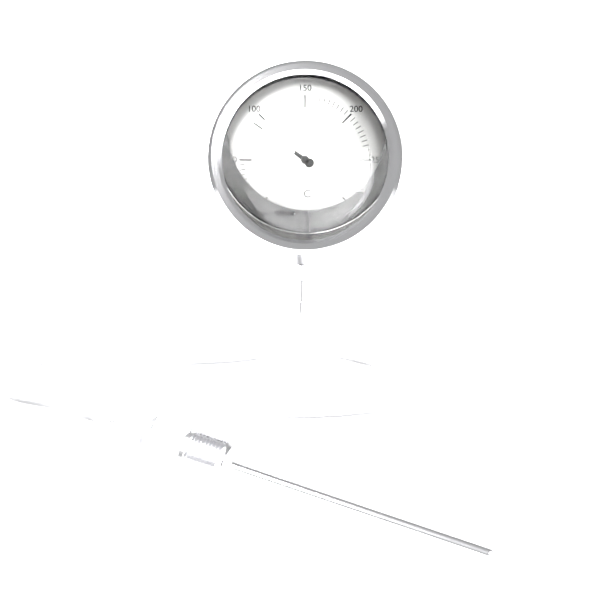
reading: 90 °C
